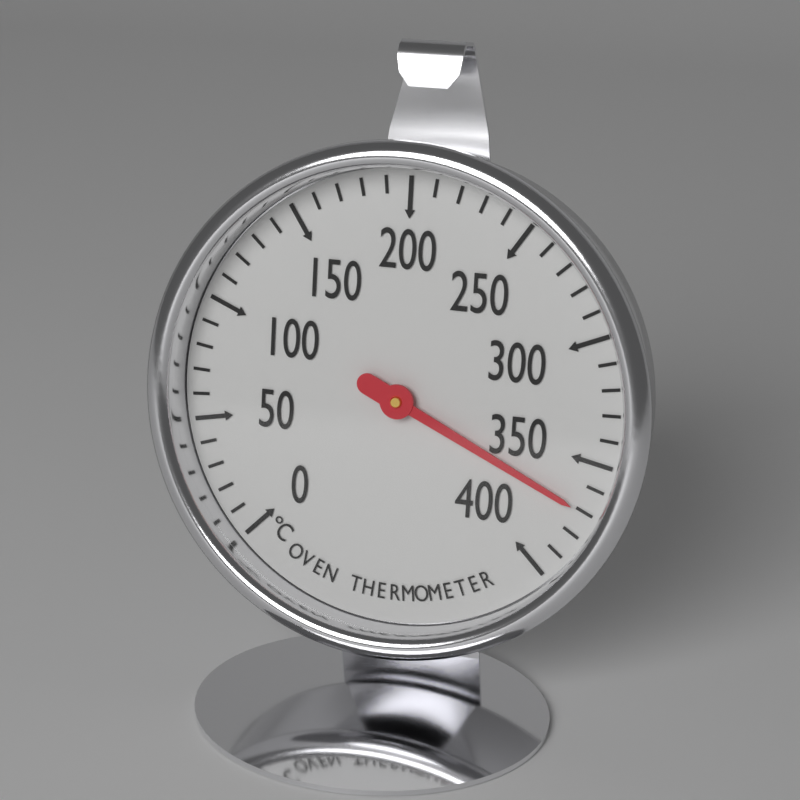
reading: 370 °C
